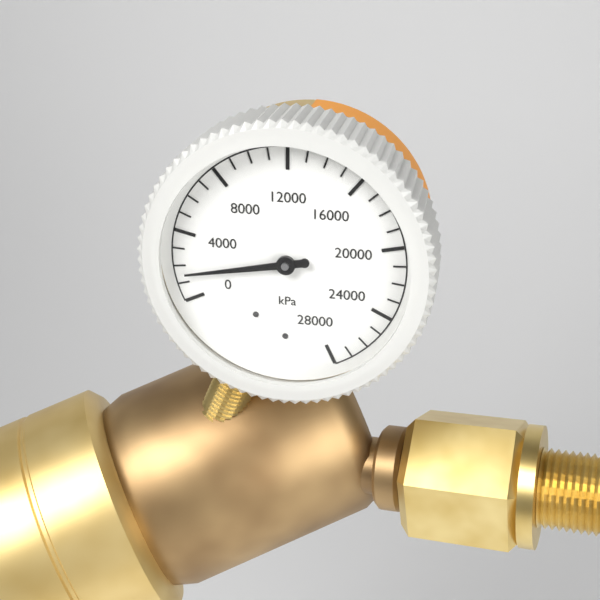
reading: 1500 kPa
